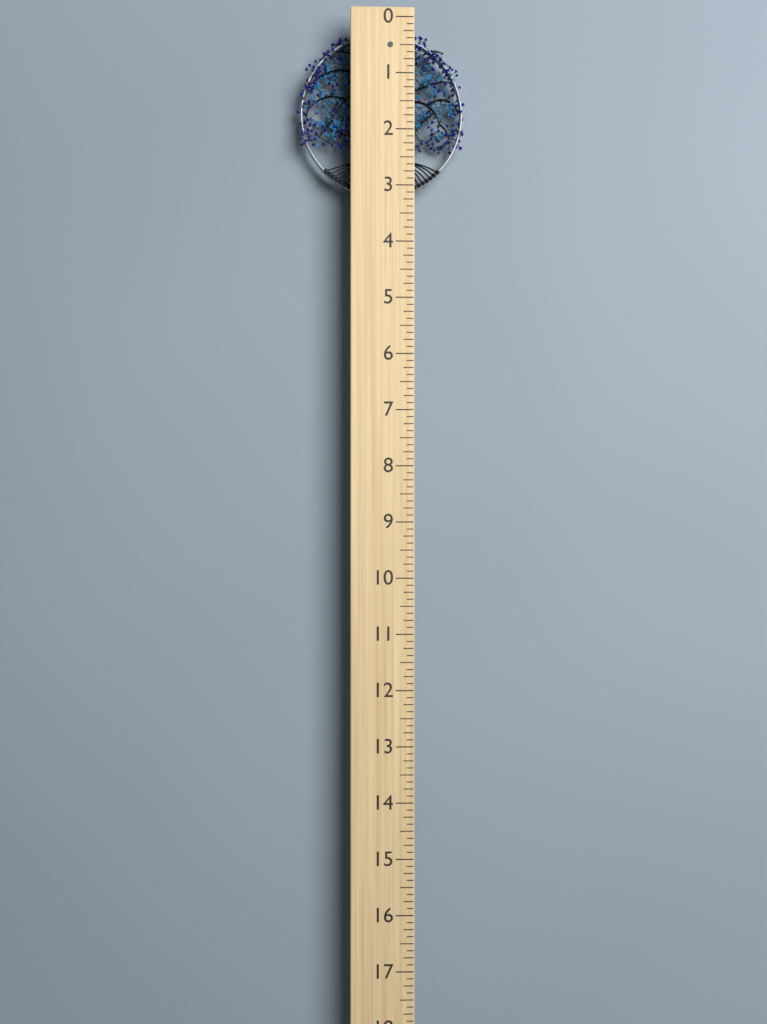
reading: 3.125 (no unit)
